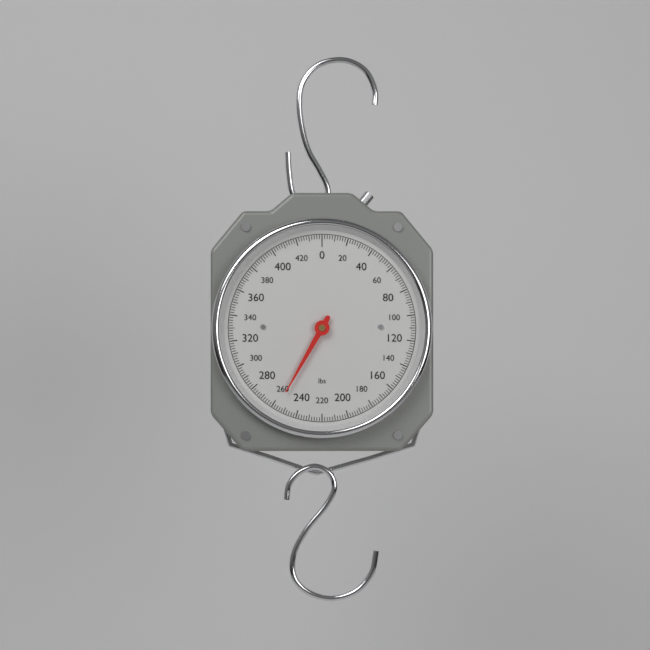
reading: 256 lbs
